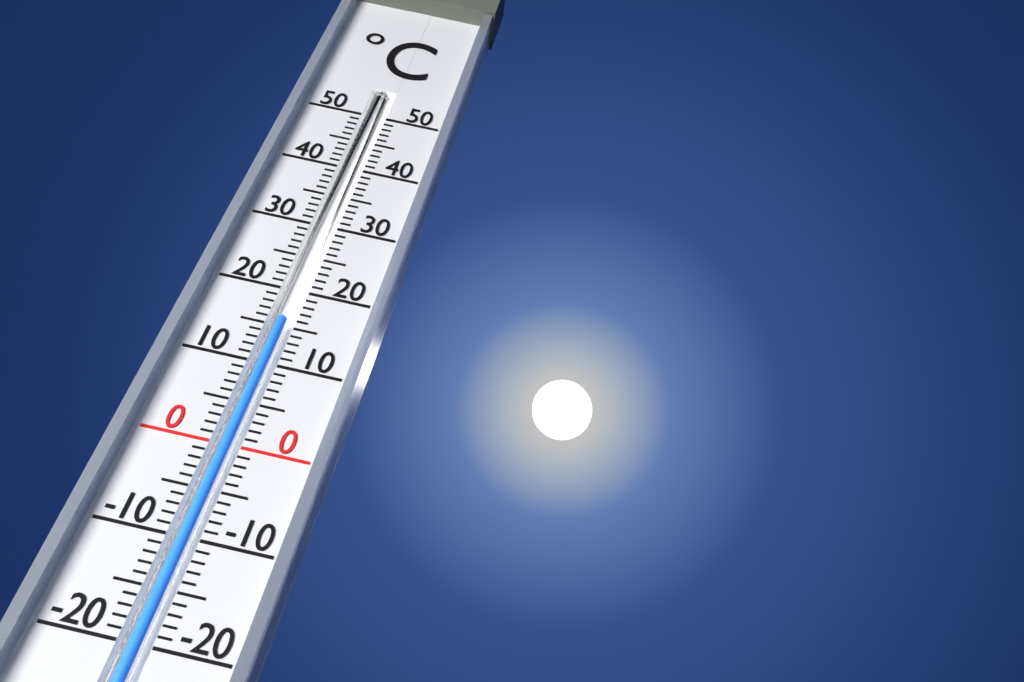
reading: 16 °C
